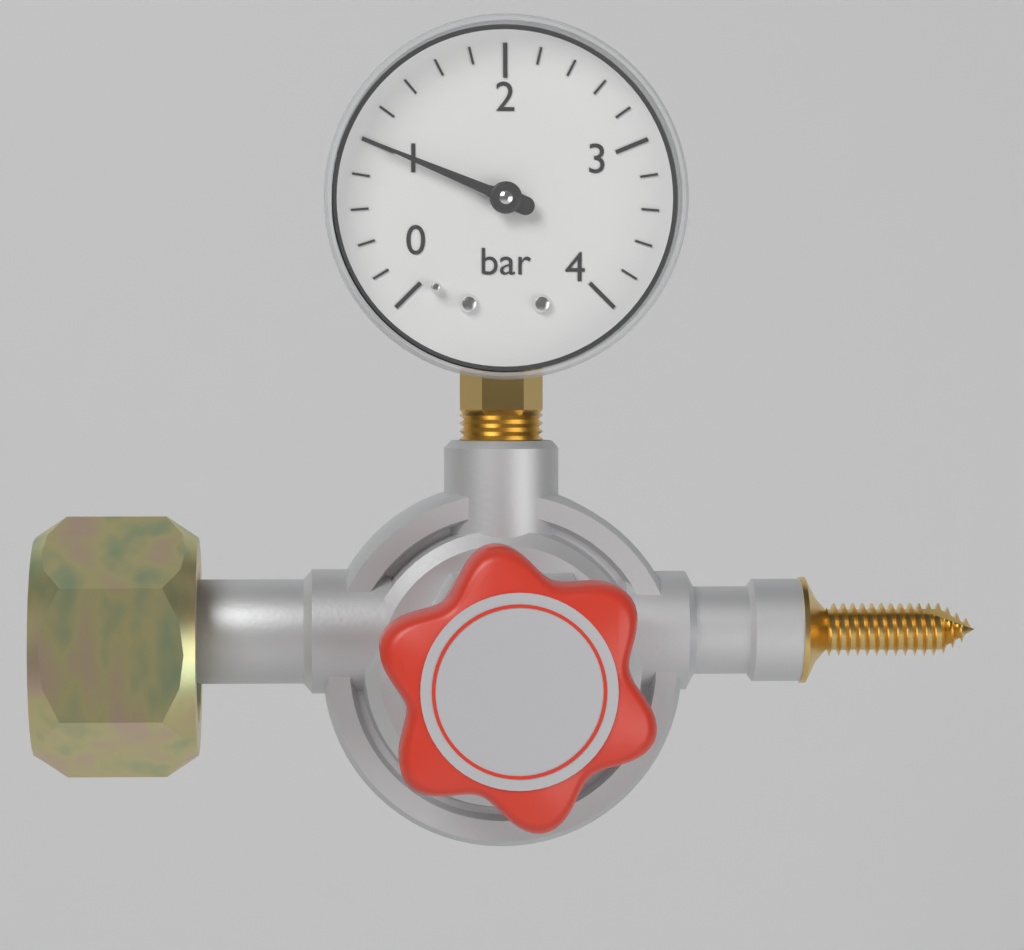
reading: 1.0 bar
